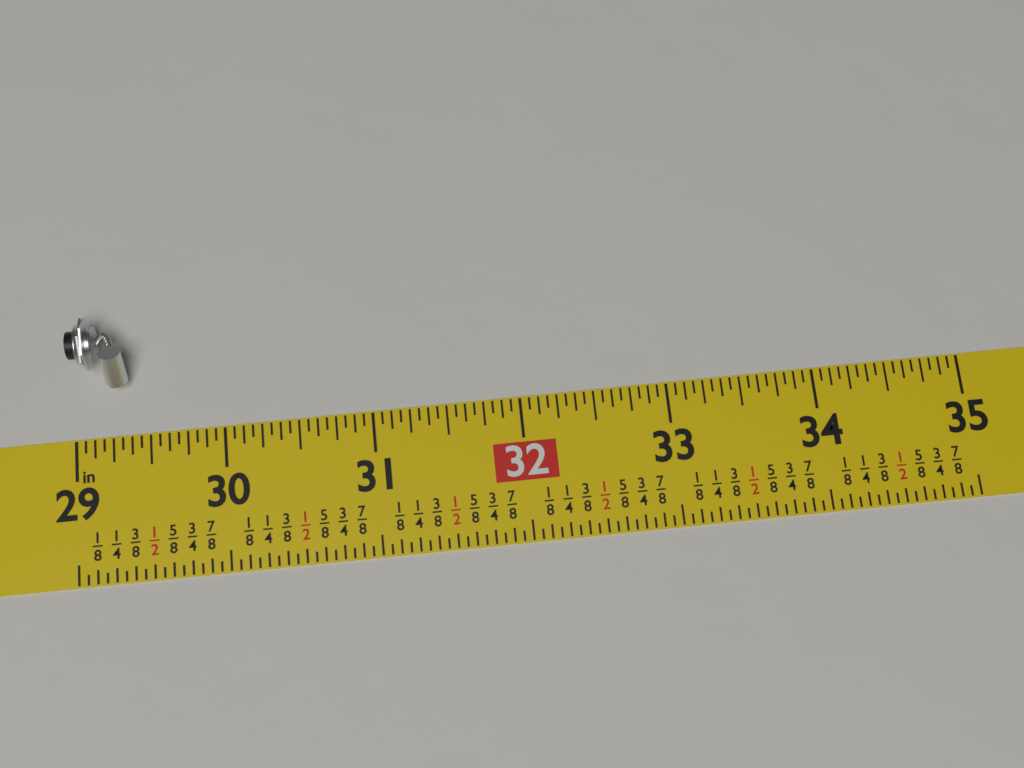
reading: 29.3750 in
